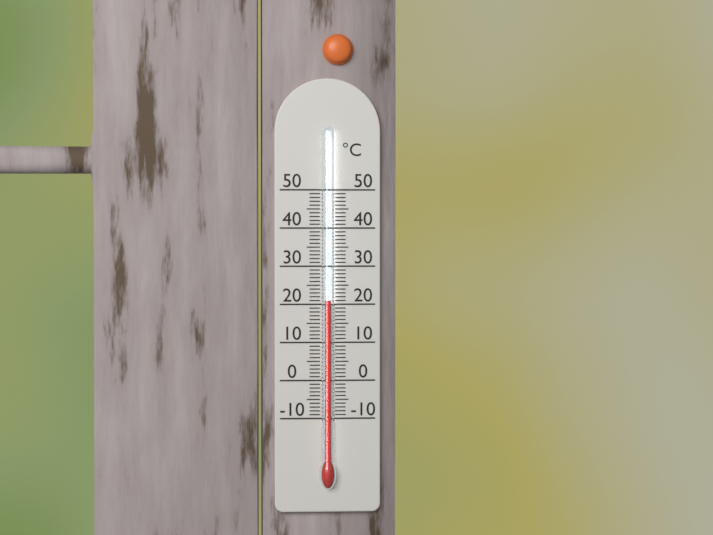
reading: 21 °C
